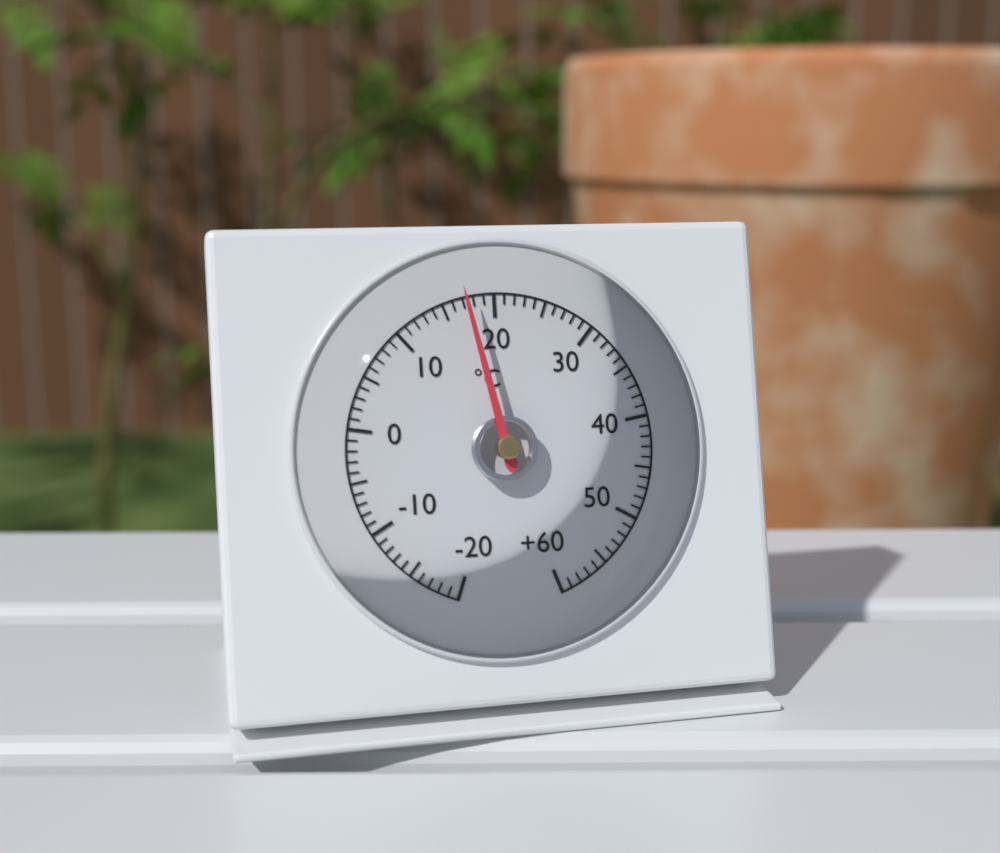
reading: 17 °C
